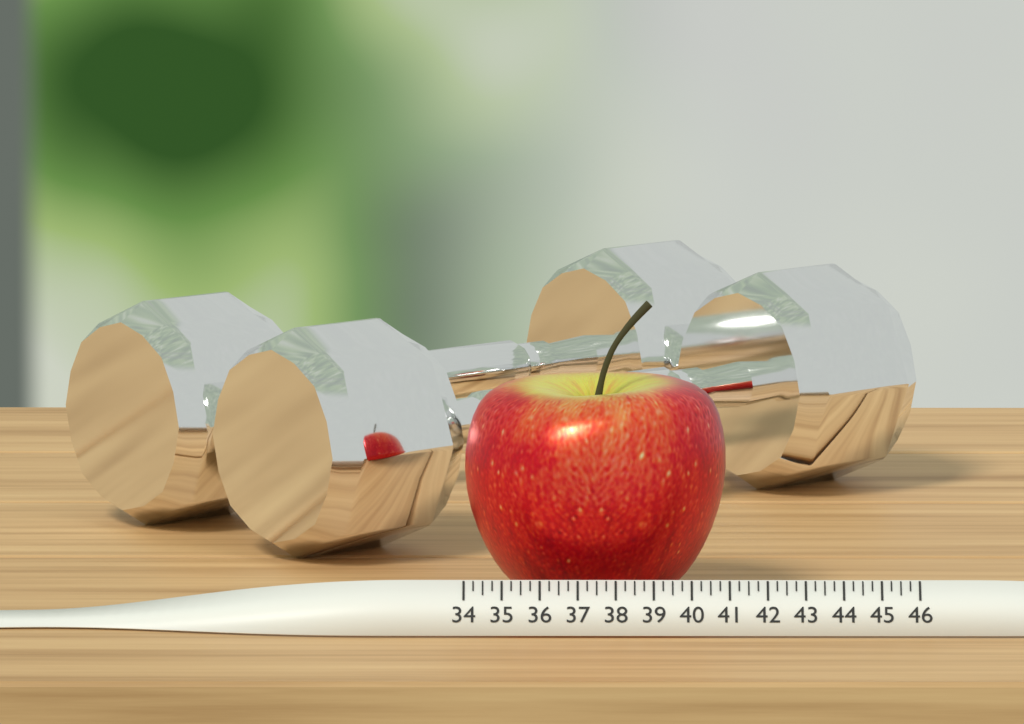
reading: 41.00 (no unit)
